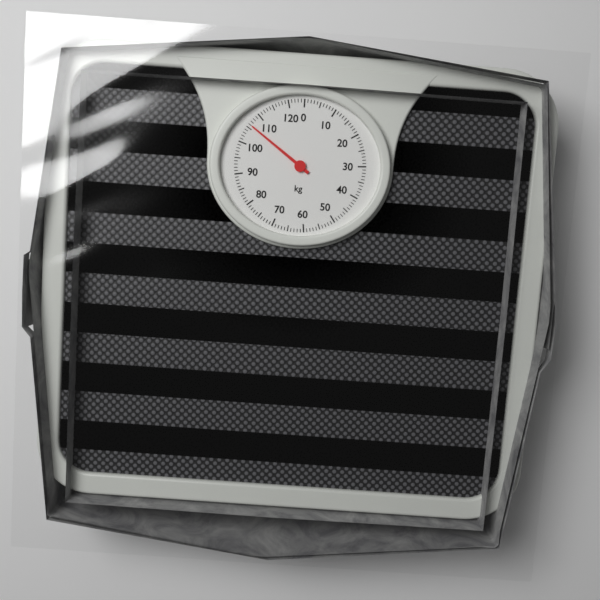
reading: 106 kg
